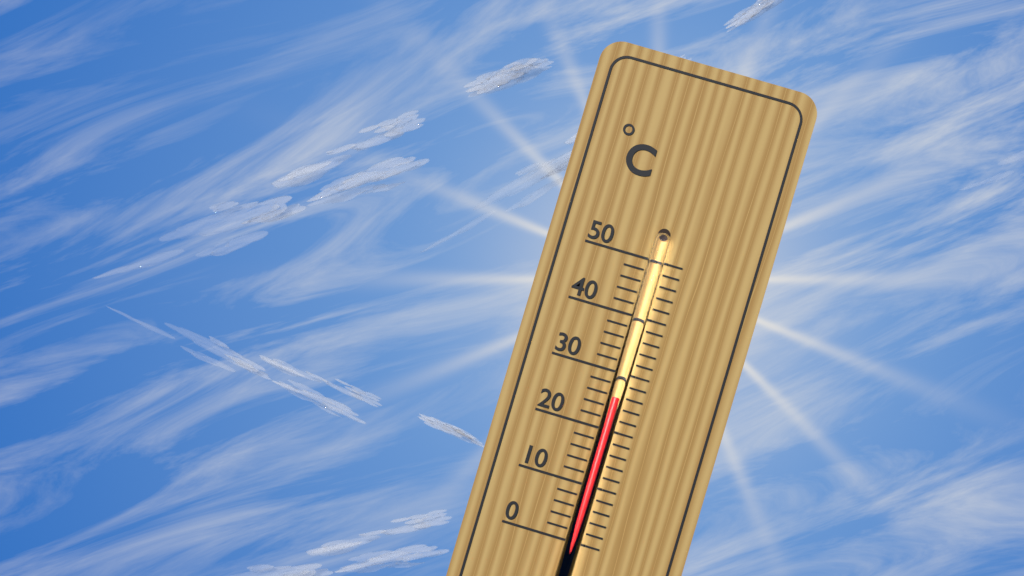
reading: 26 °C
